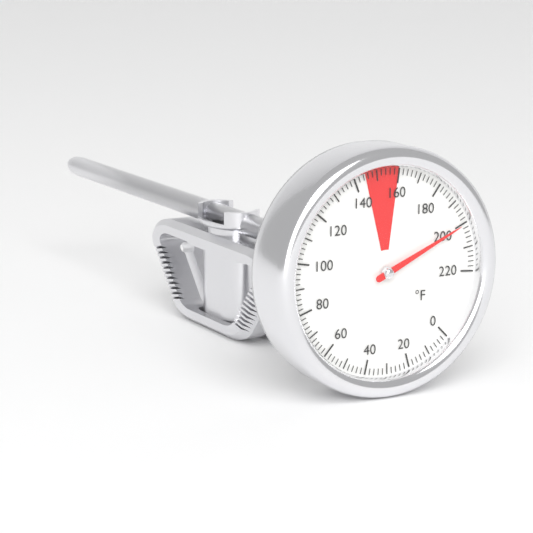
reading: 200 °F
